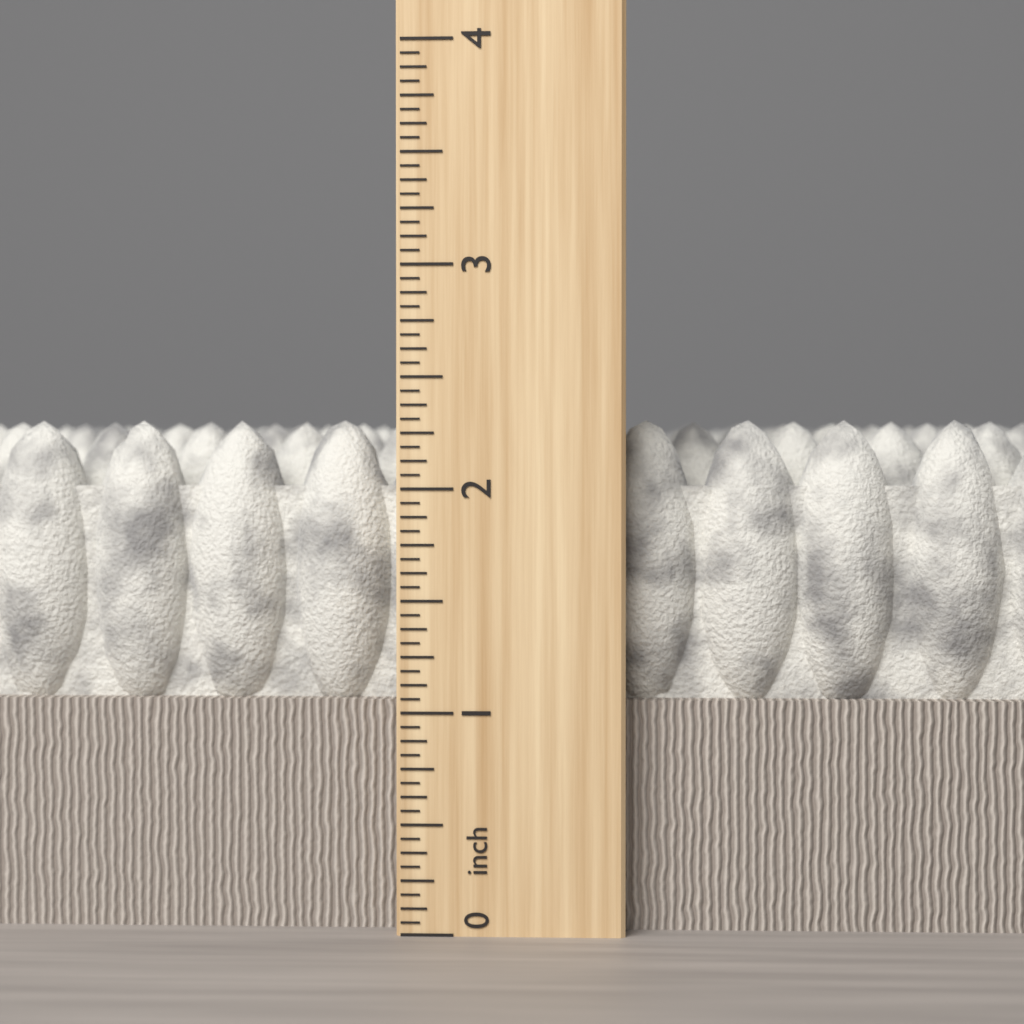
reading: 2.3125 inch
